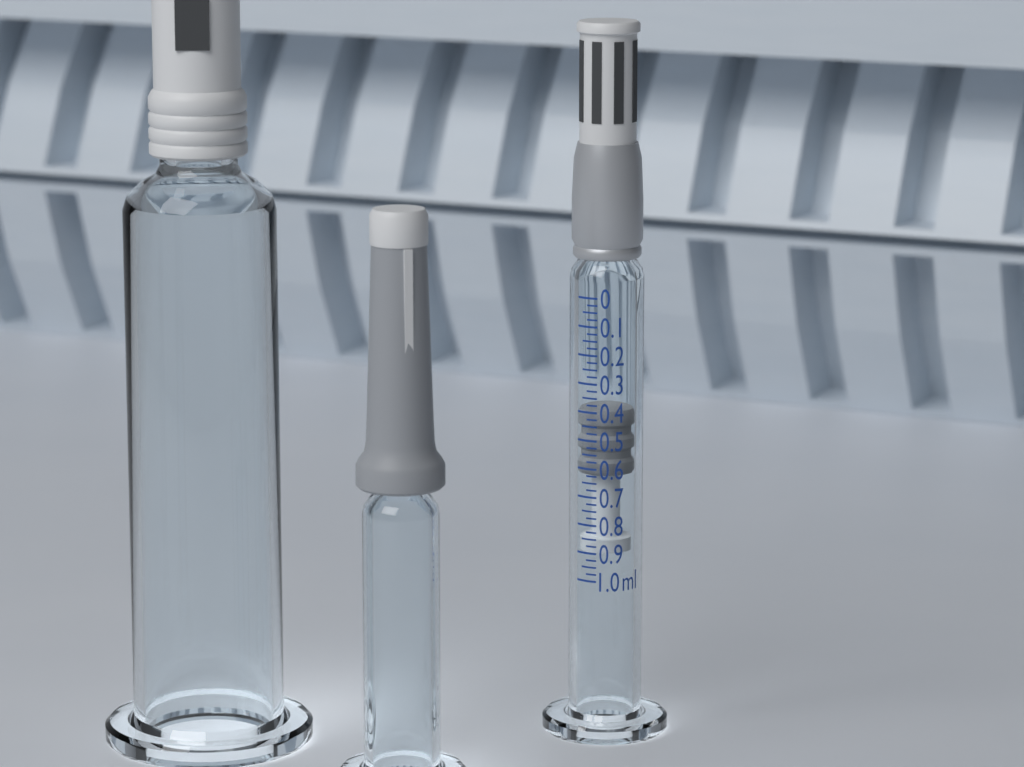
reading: 0.400 ml
